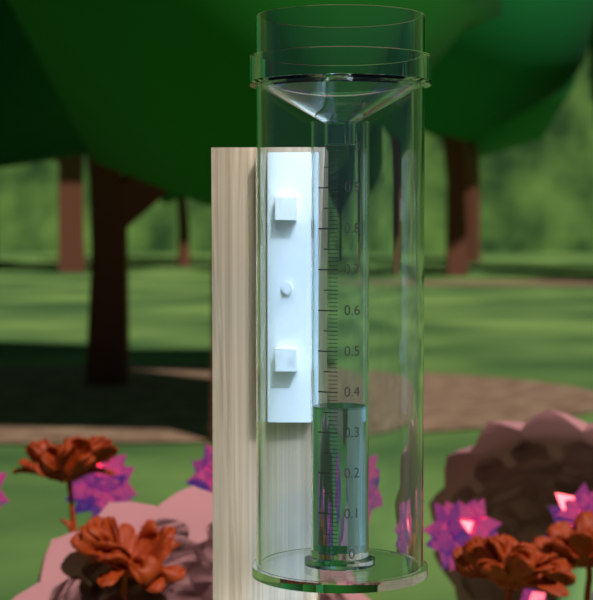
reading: 0.36 (no unit)
